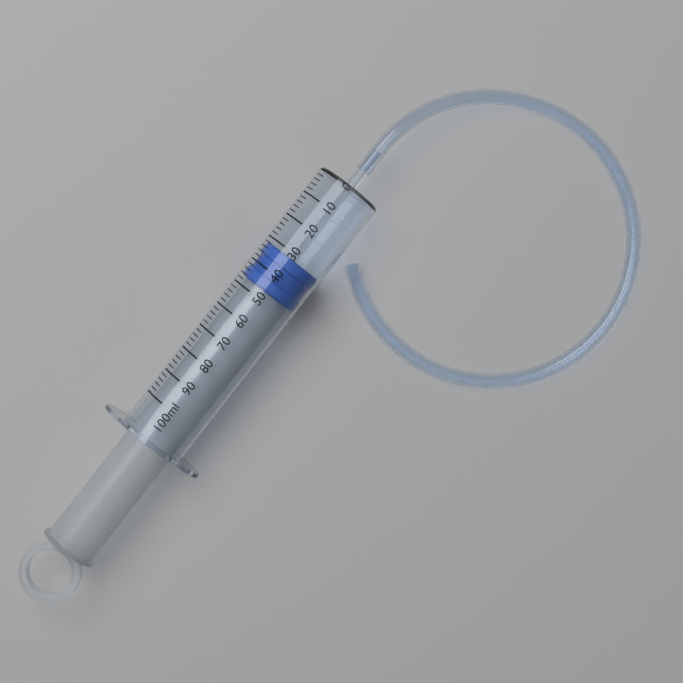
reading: 32 ml
